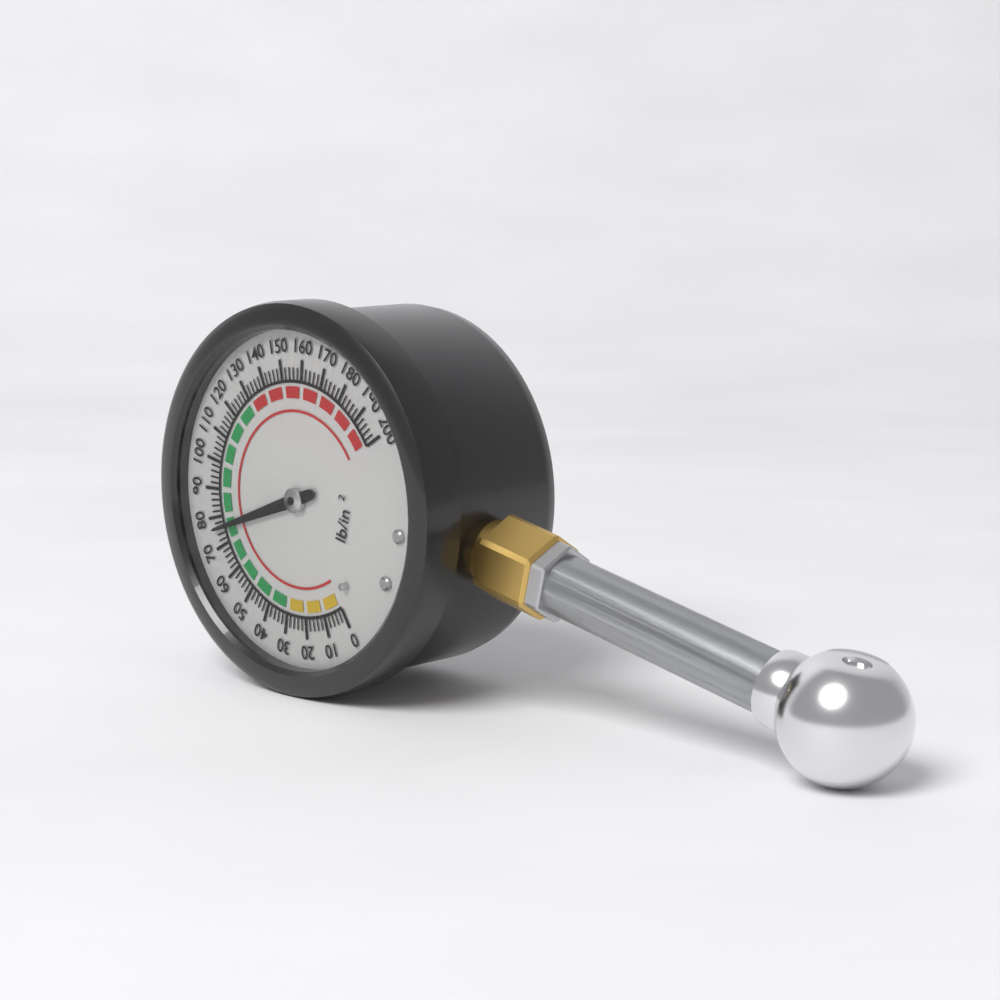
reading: 76 psi
